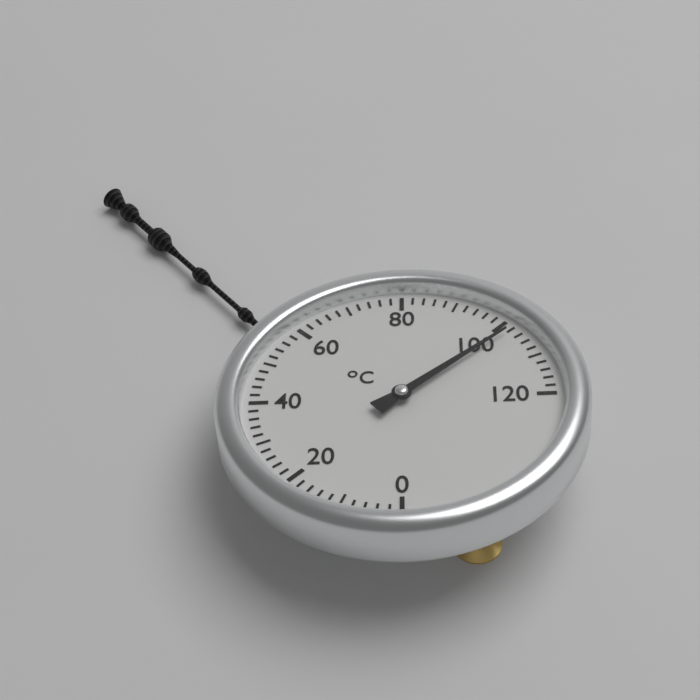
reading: 102 °C
